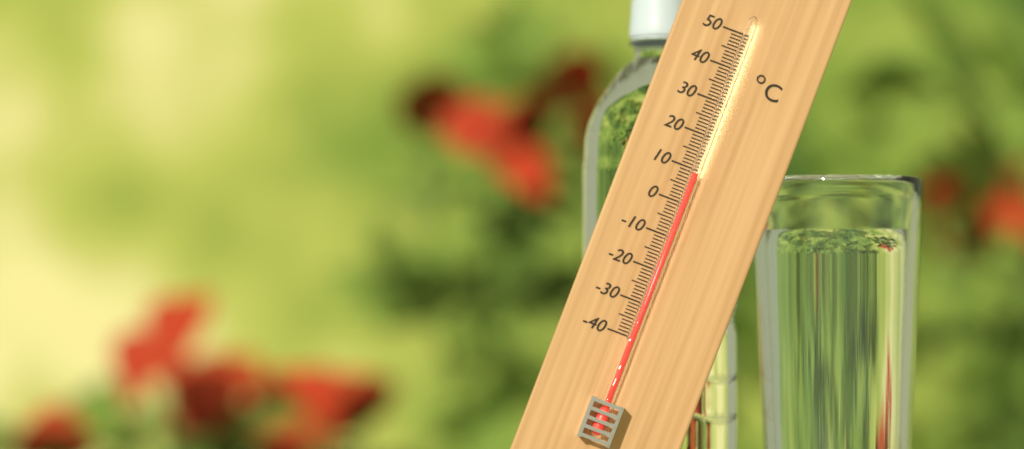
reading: 9 °C
